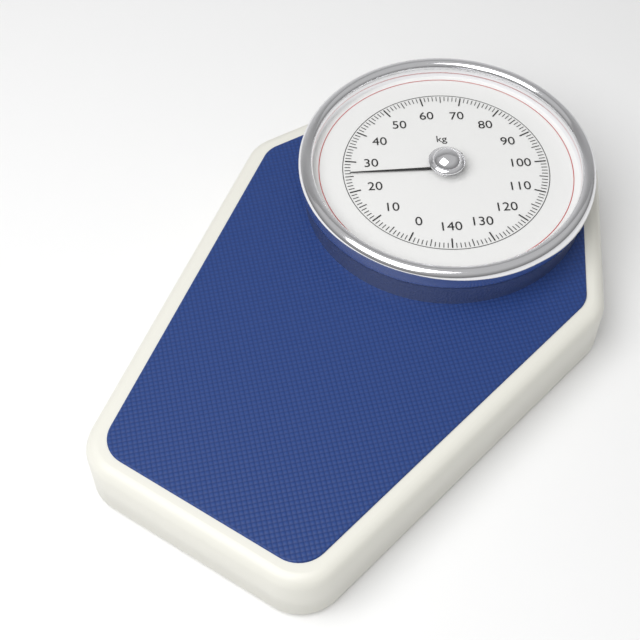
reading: 26 kg
